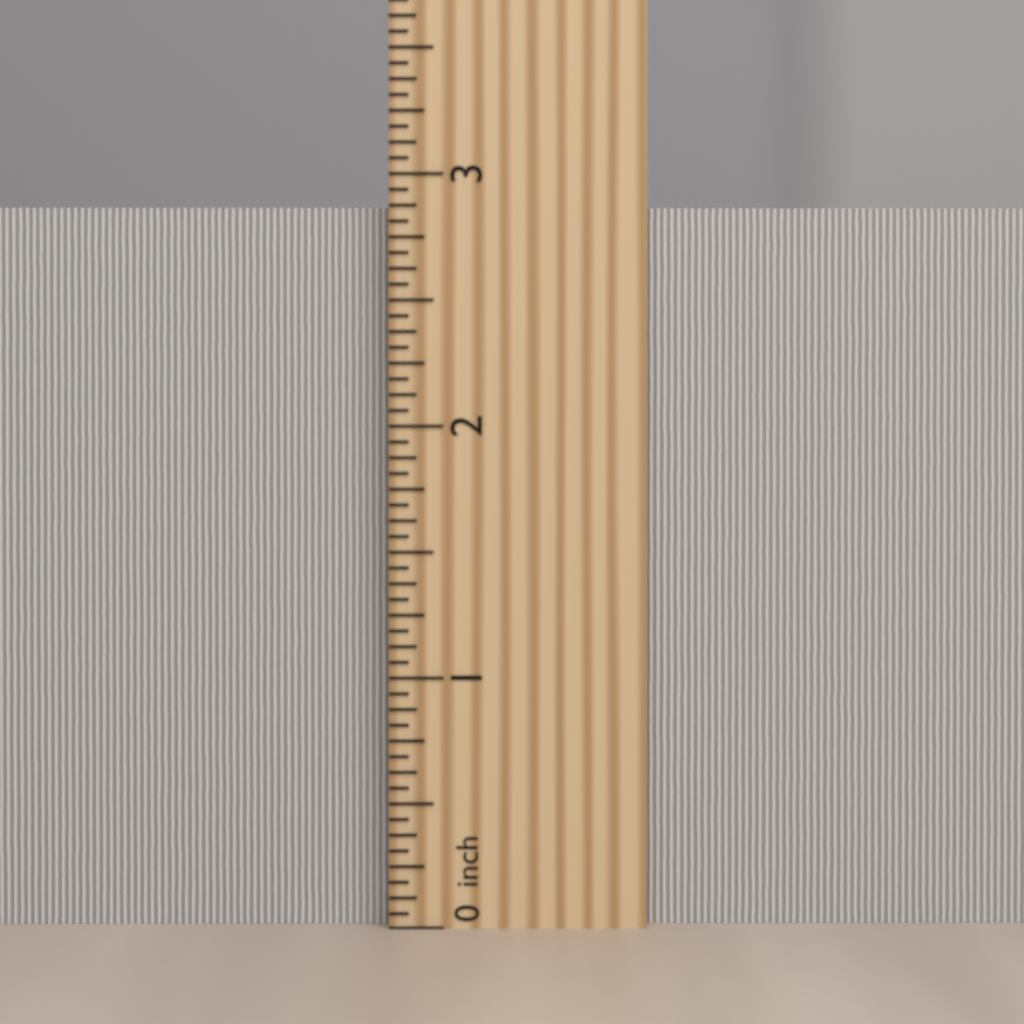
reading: 2.8750 inch
